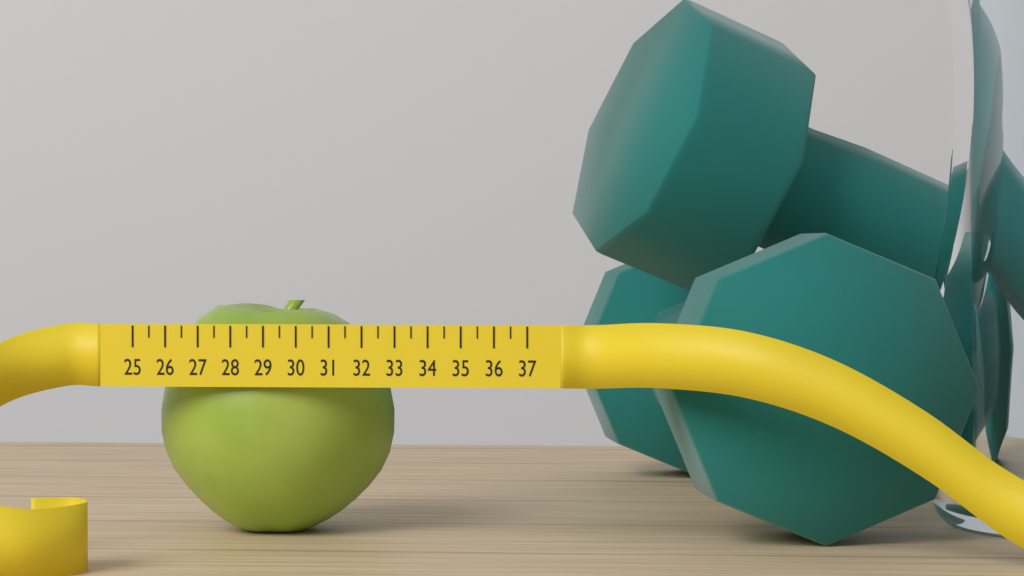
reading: 32.5 (no unit)
